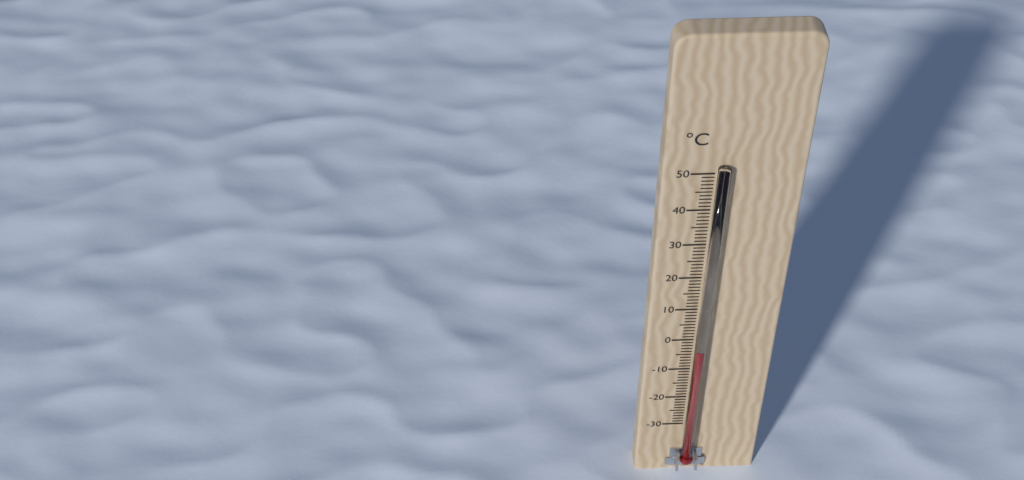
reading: -2 °C
